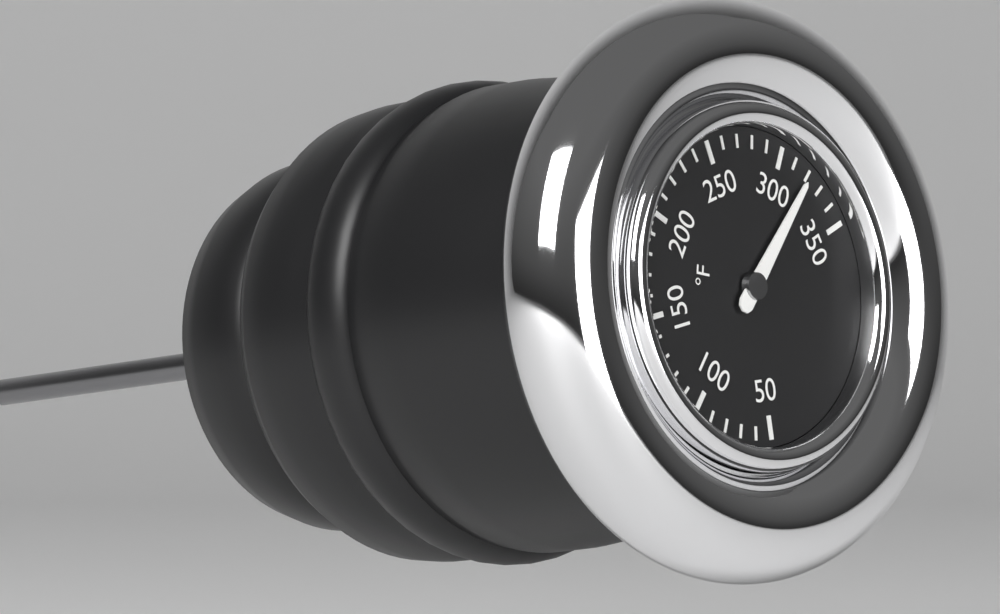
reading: 320 °F
